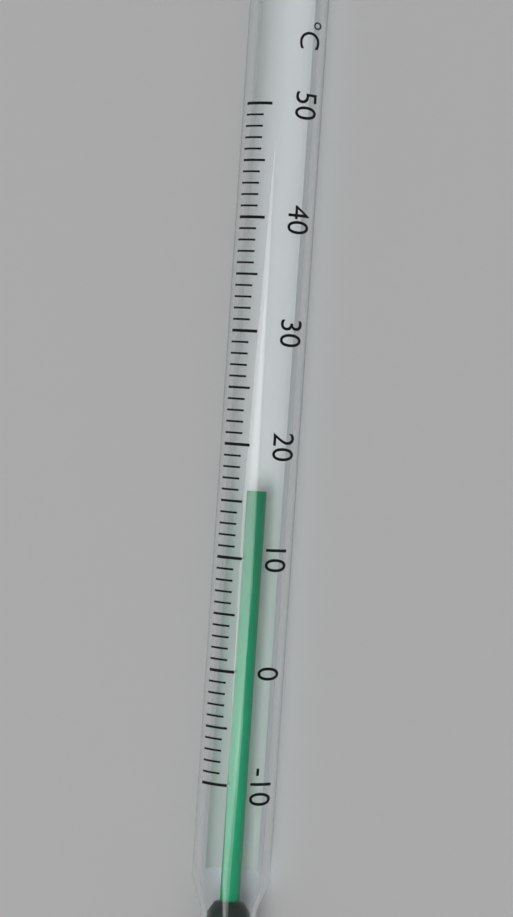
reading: 16 °C
